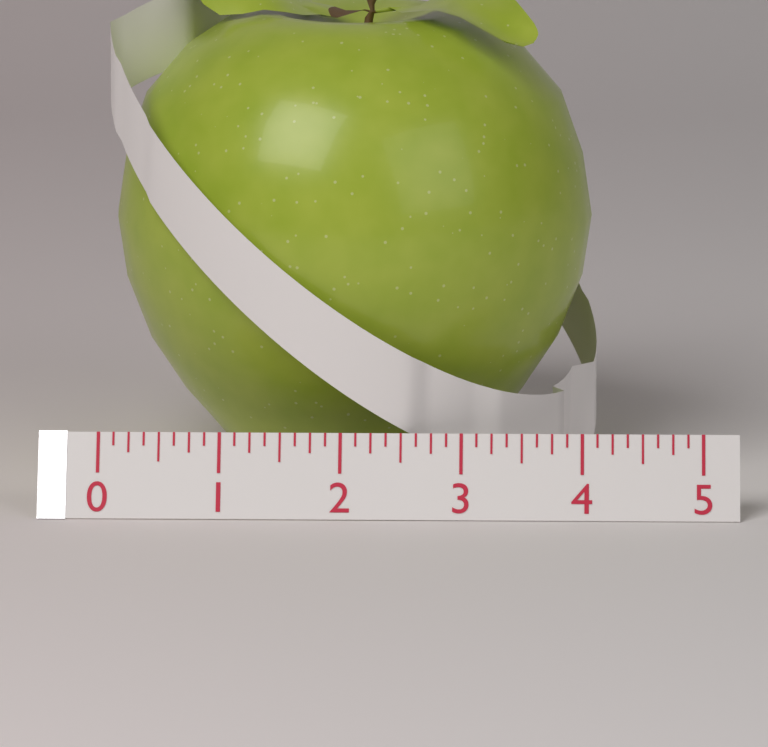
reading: 4.125 (no unit)
